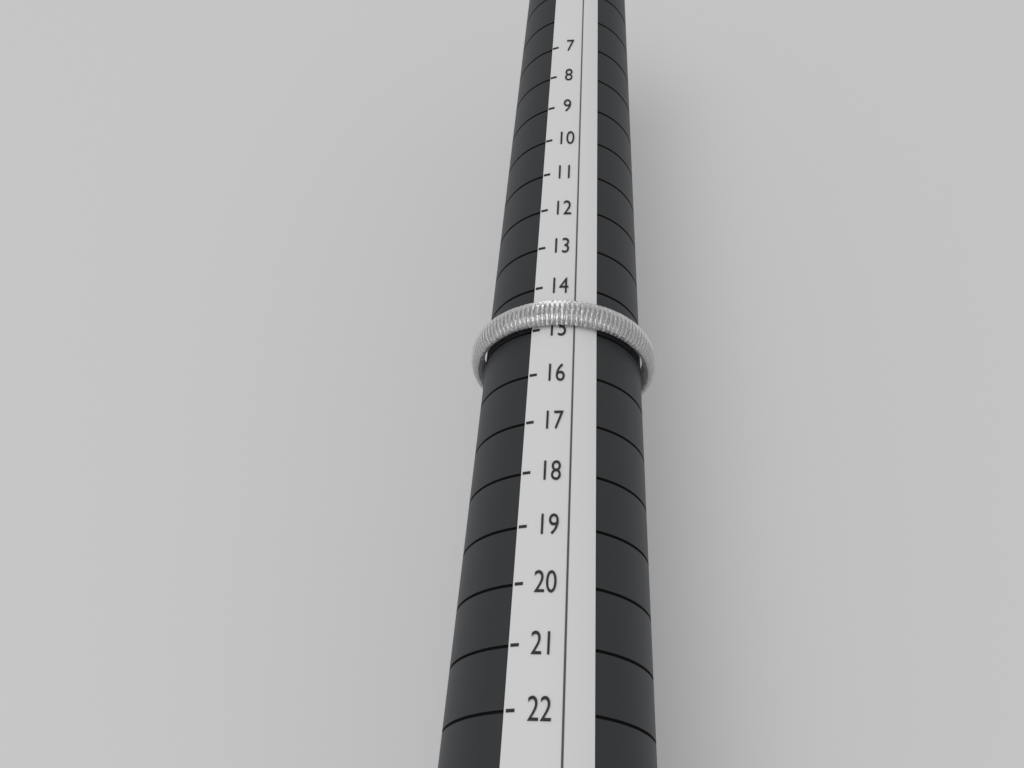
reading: 15 (no unit)
